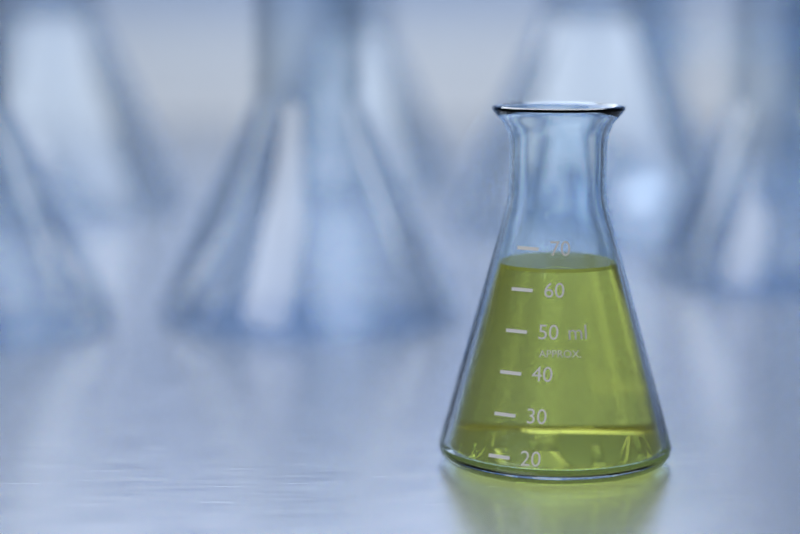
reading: 65 ml
